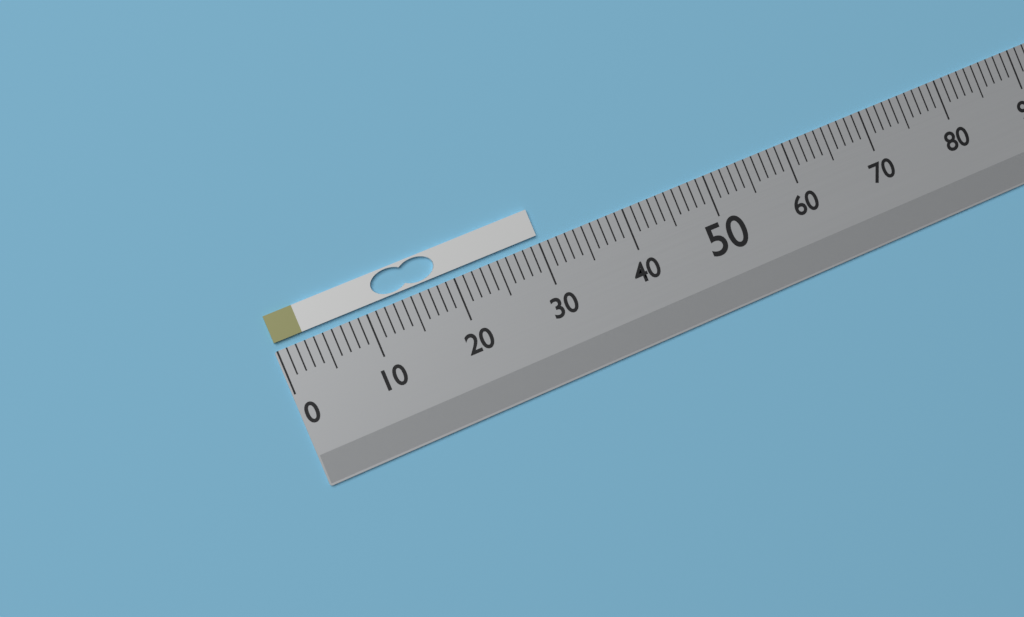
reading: 30 (no unit)
